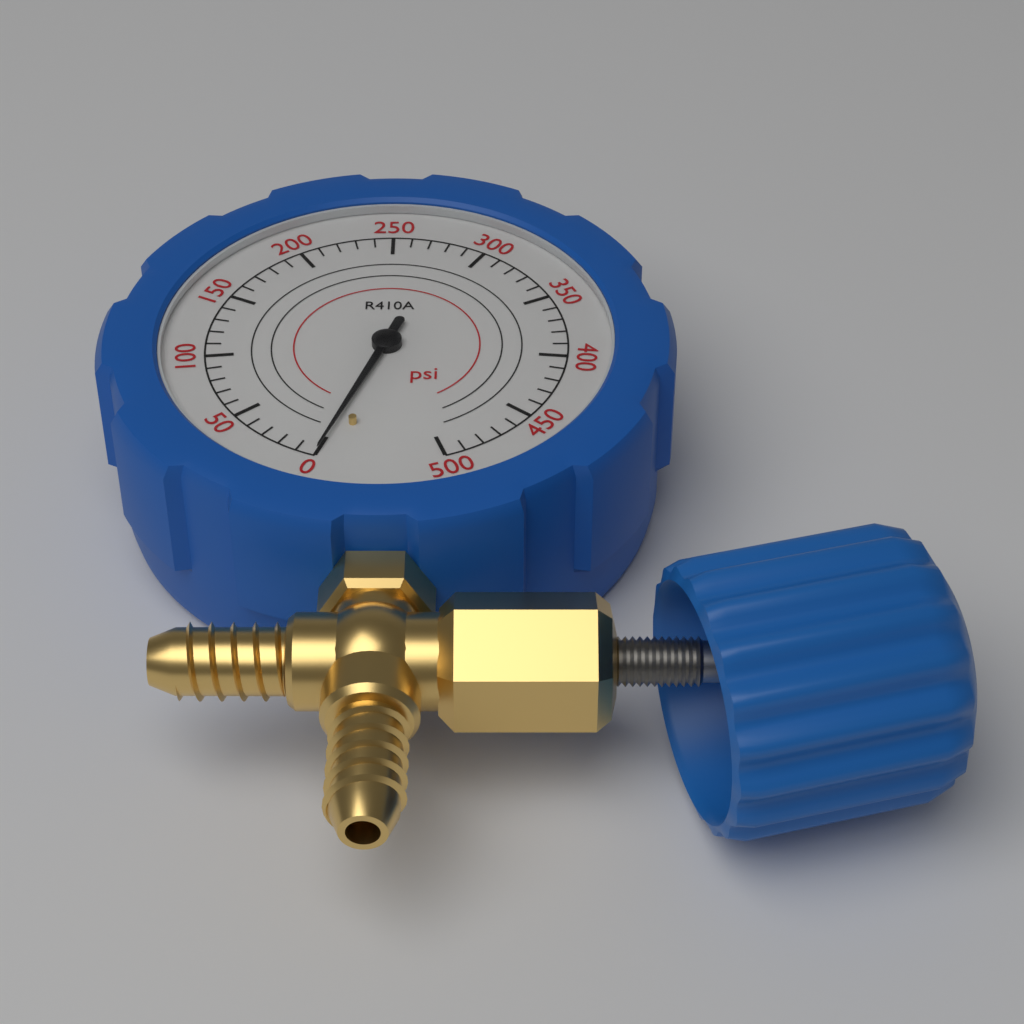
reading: 0 psi
